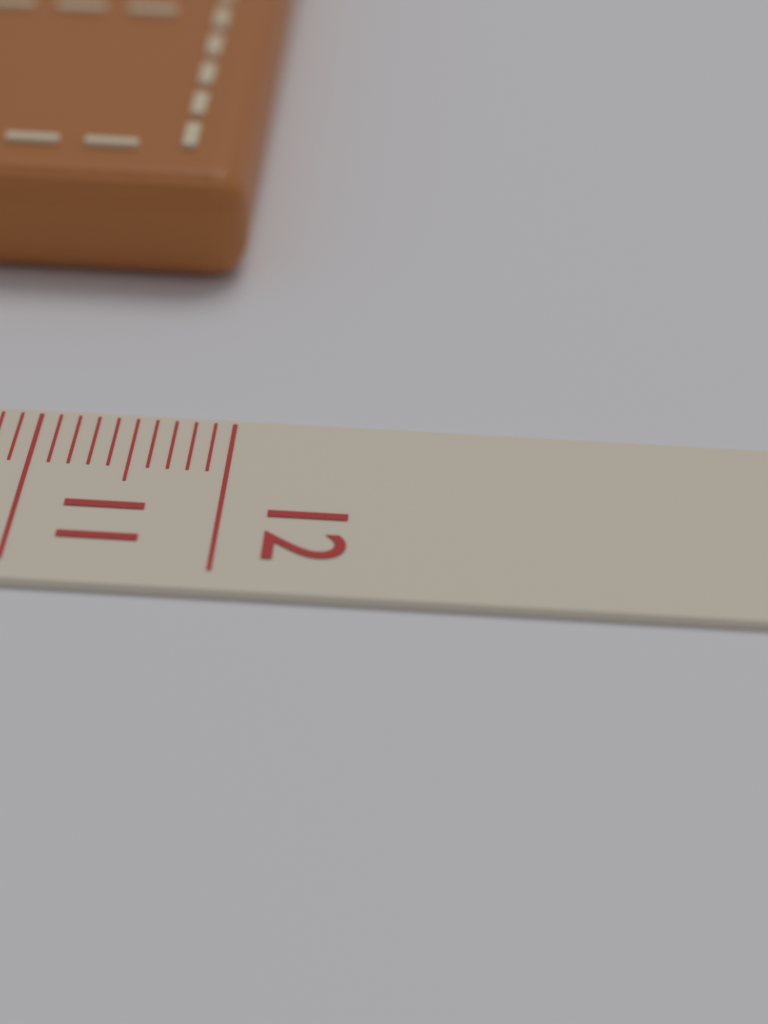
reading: 11.9 cm
